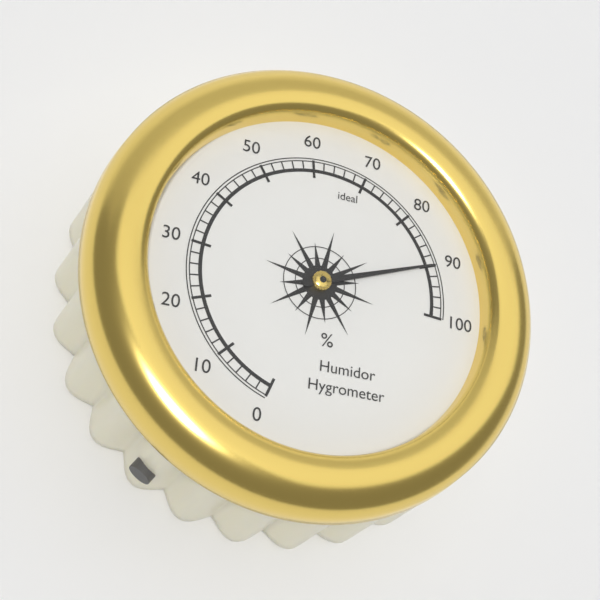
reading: 90 %
